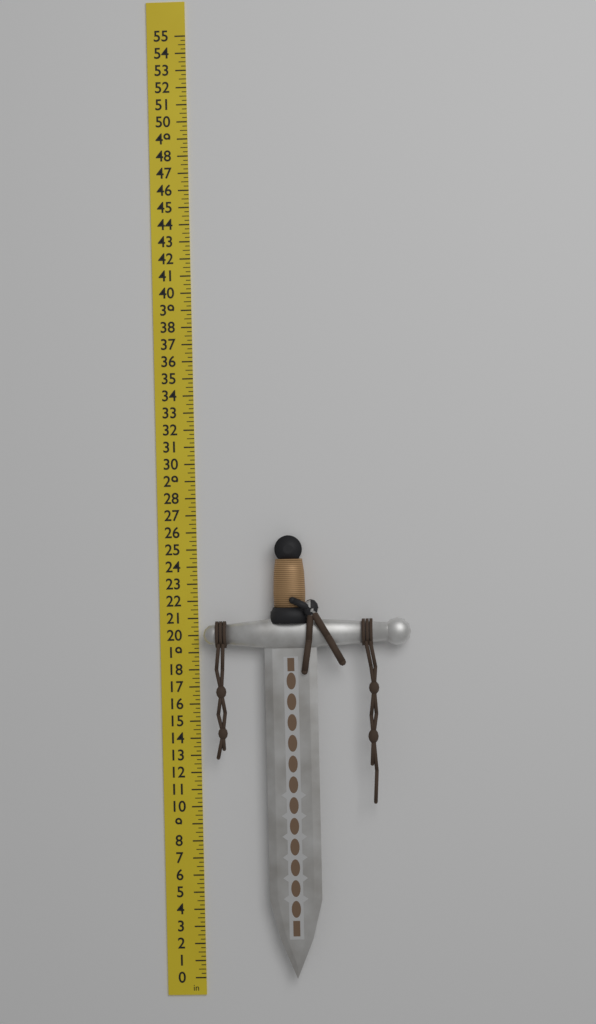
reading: 25.75 in
